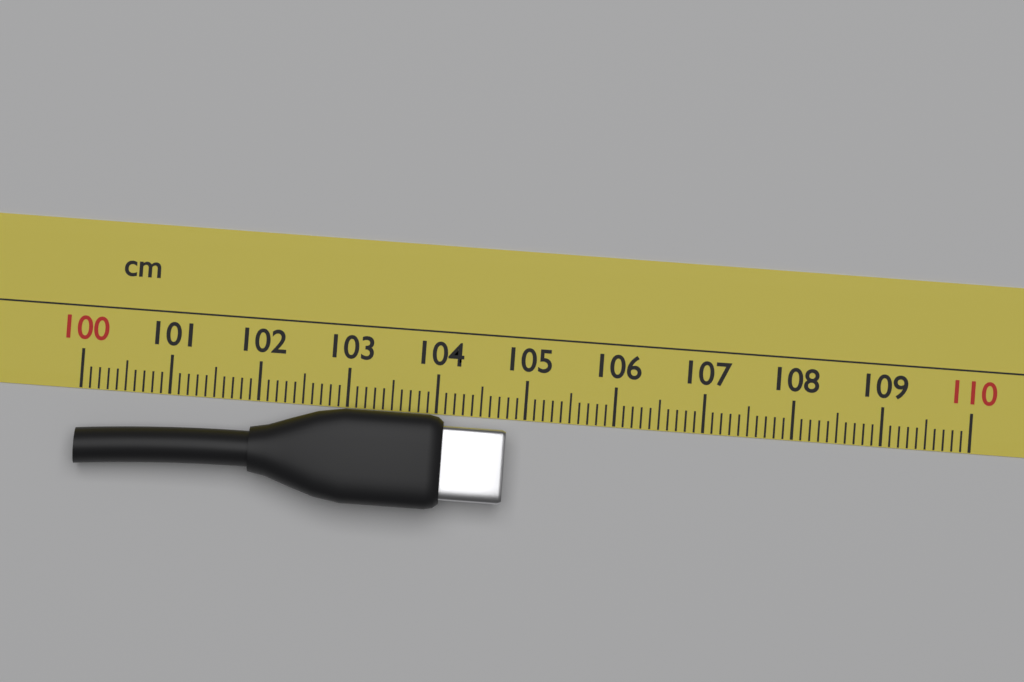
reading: 104.8 cm
